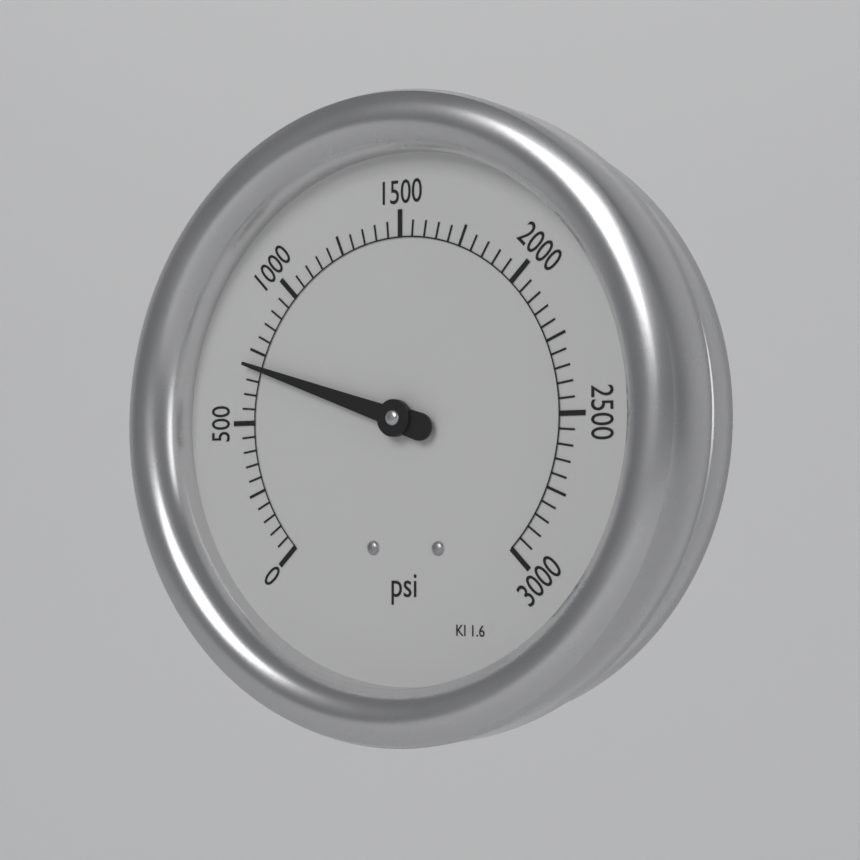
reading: 700 psi
